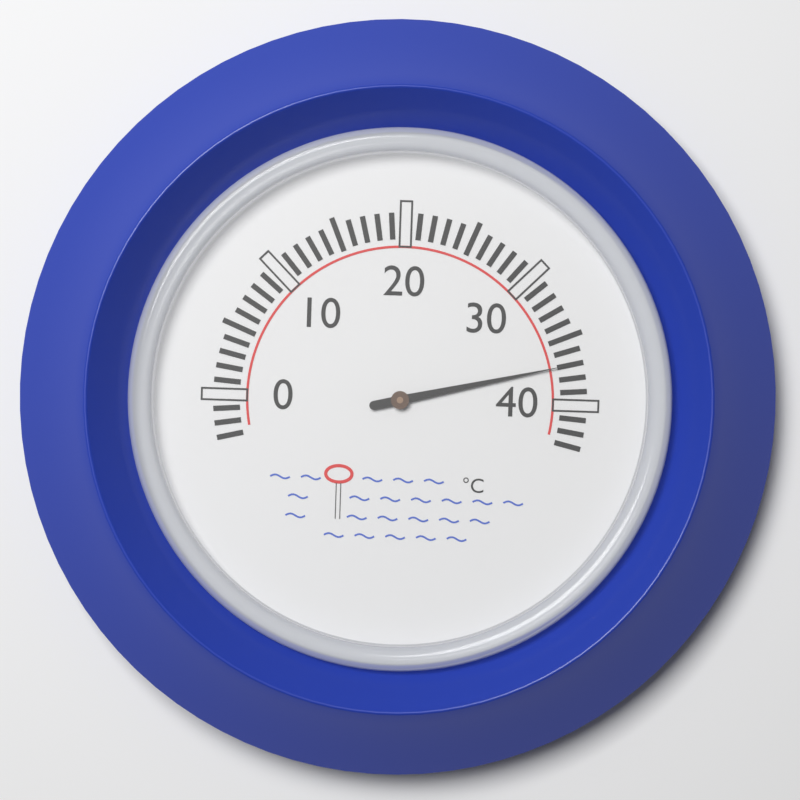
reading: 37 °C
